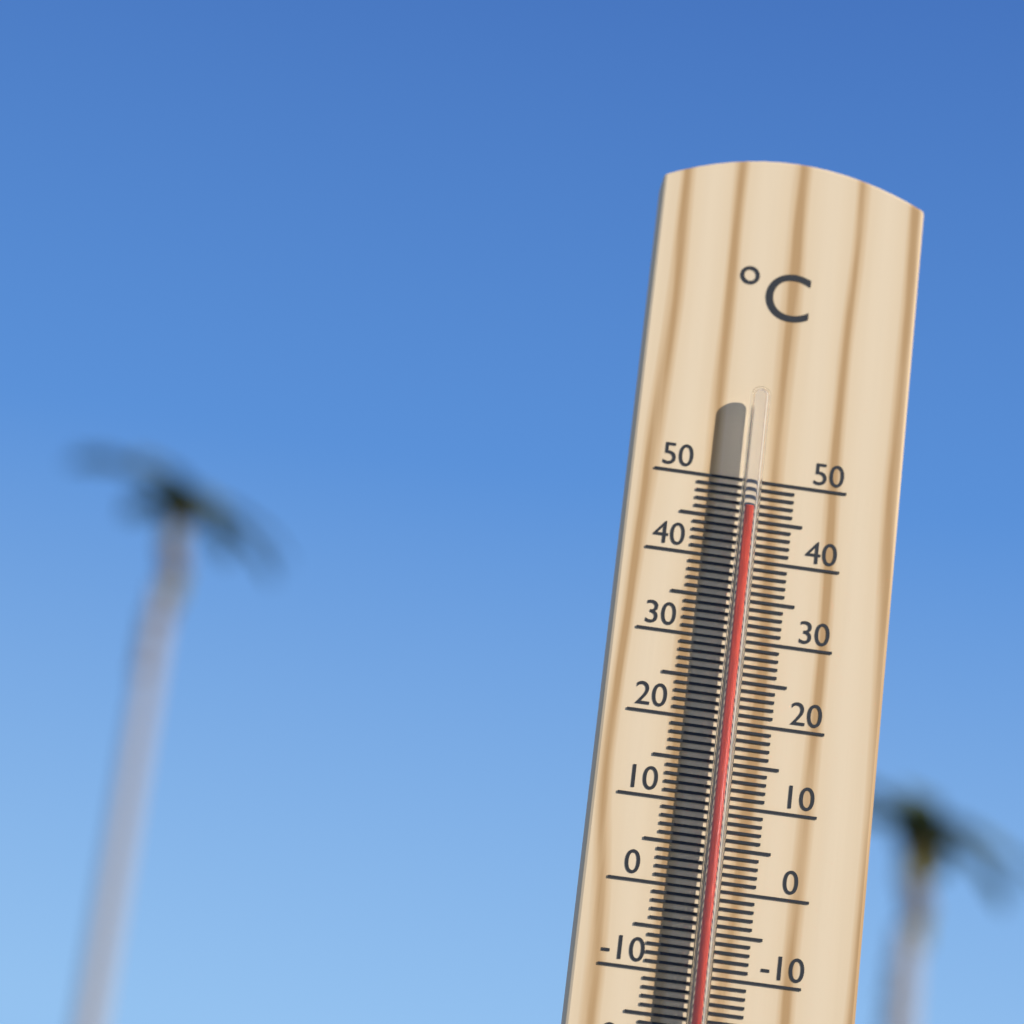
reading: 46 °C
